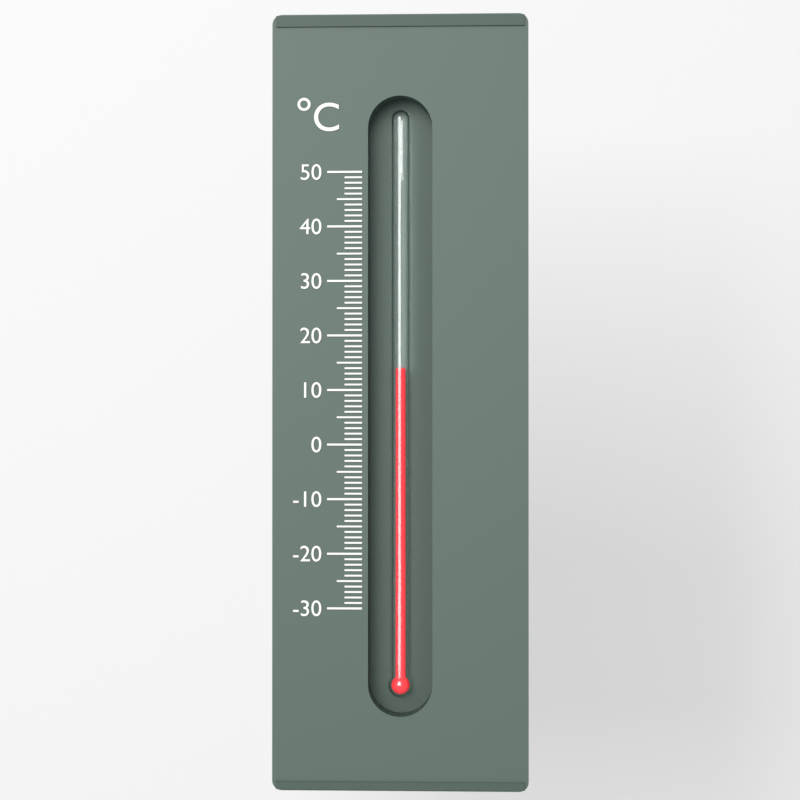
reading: 14 °C
